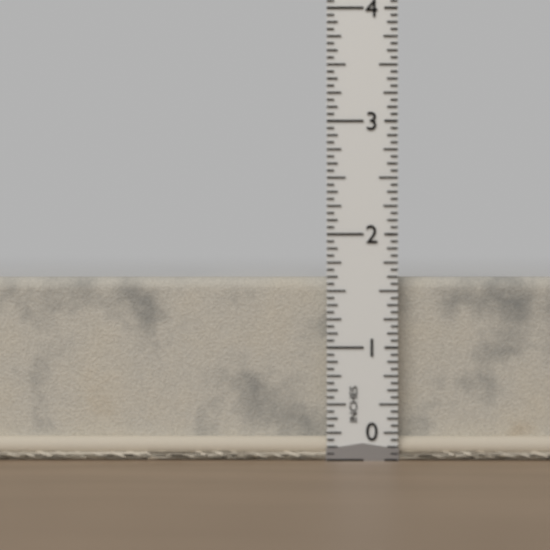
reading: 1.6250 in
